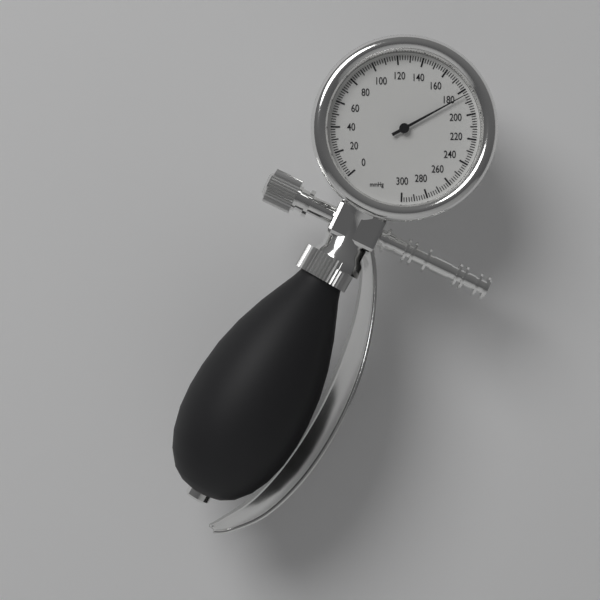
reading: 184 mmHg
